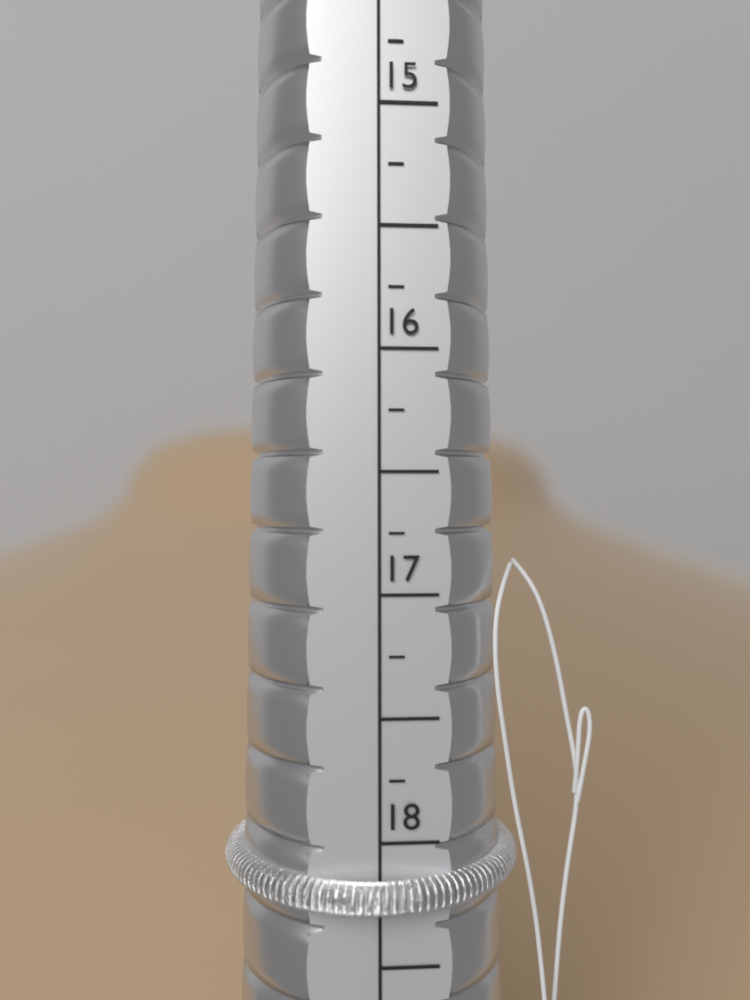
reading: 18.25 (no unit)
